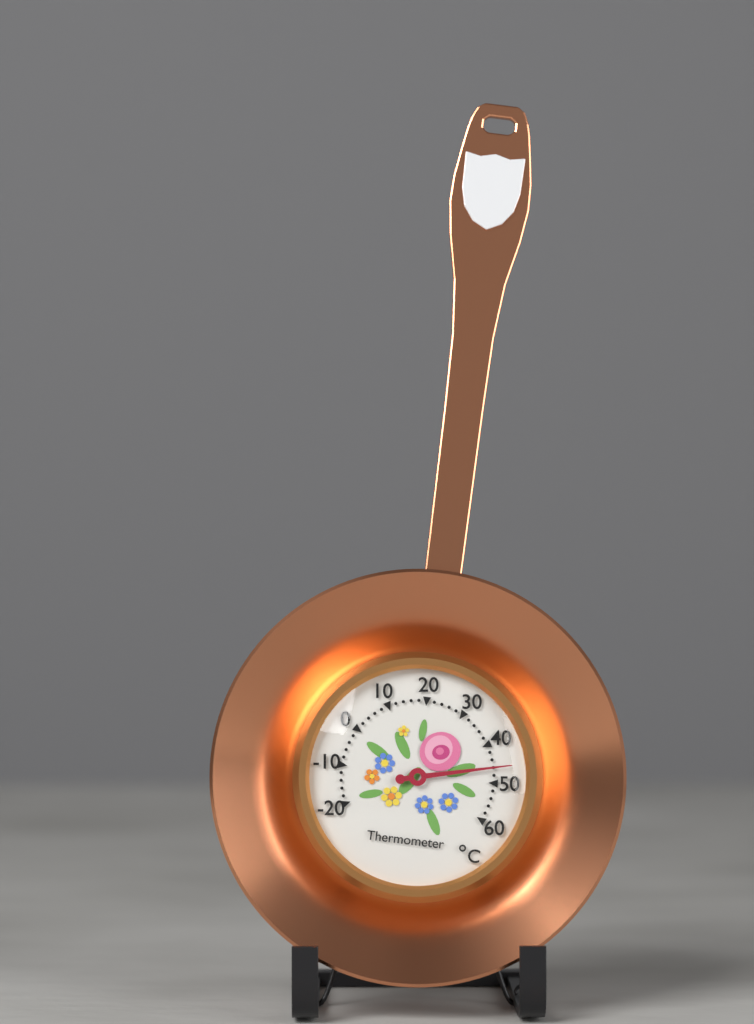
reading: 46 °C
